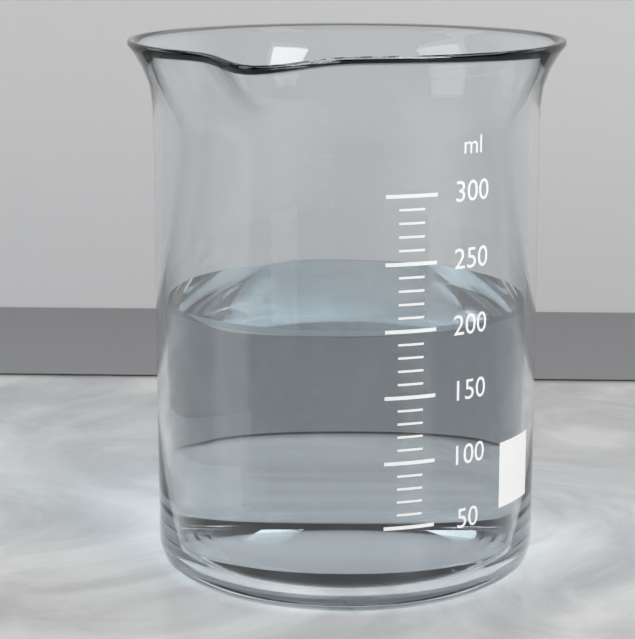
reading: 200 ml
